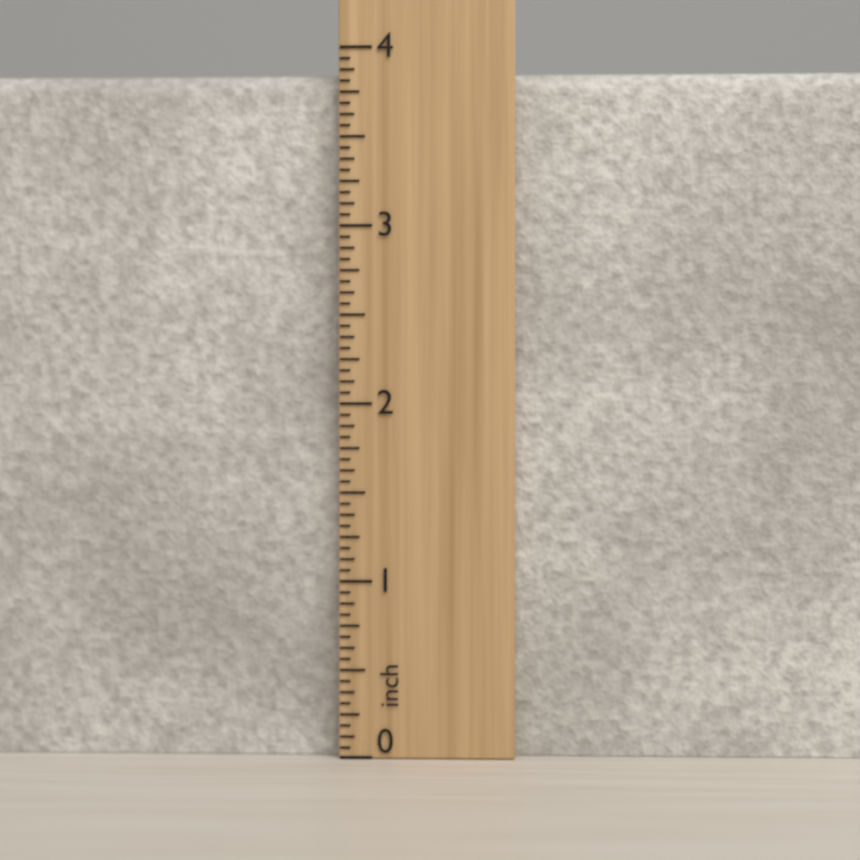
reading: 3.8750 inch
